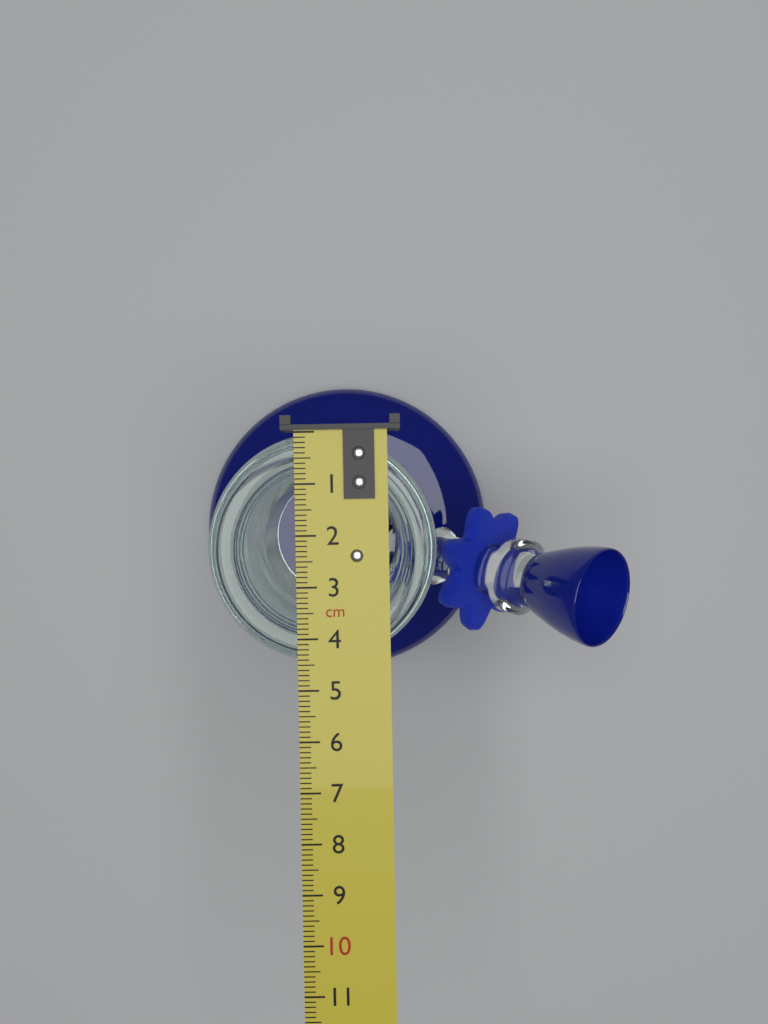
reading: 4.5 cm
